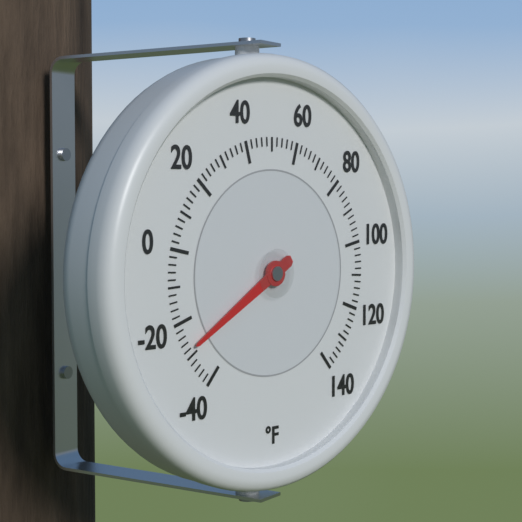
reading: -28 °F
